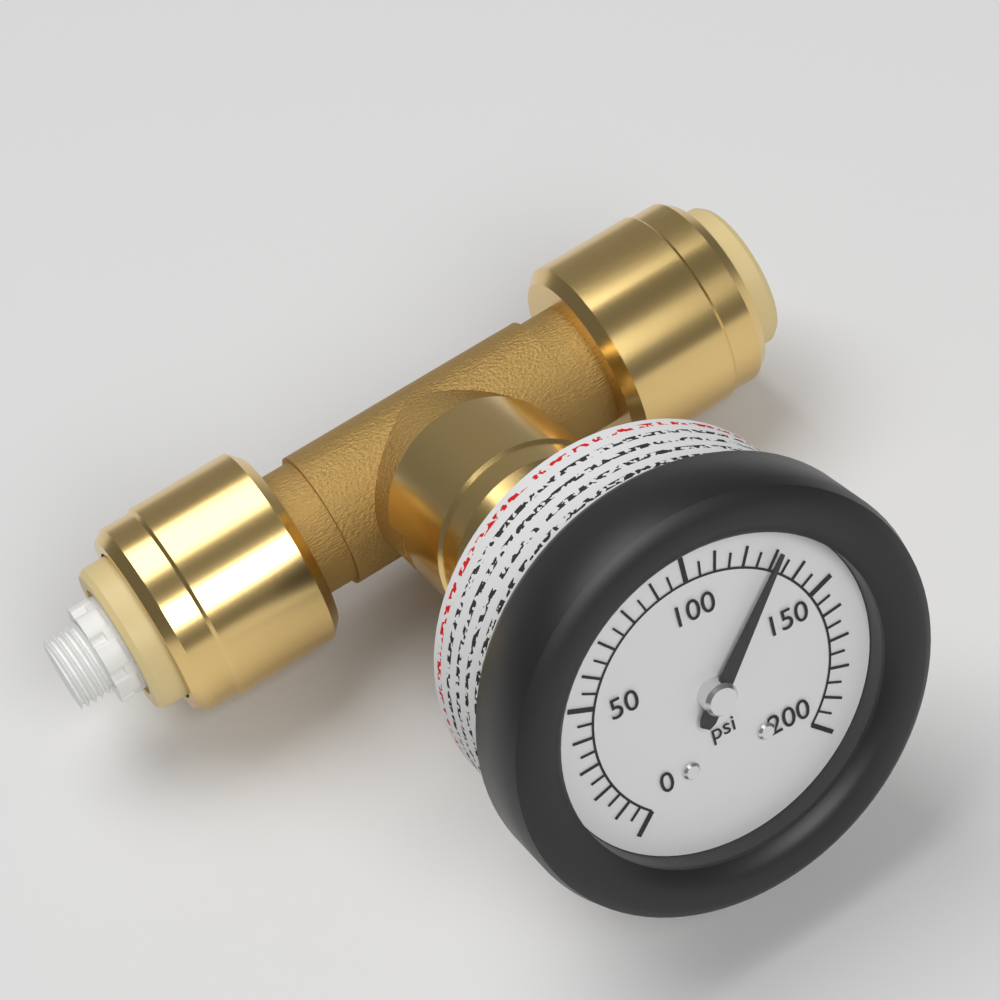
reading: 130 psi
